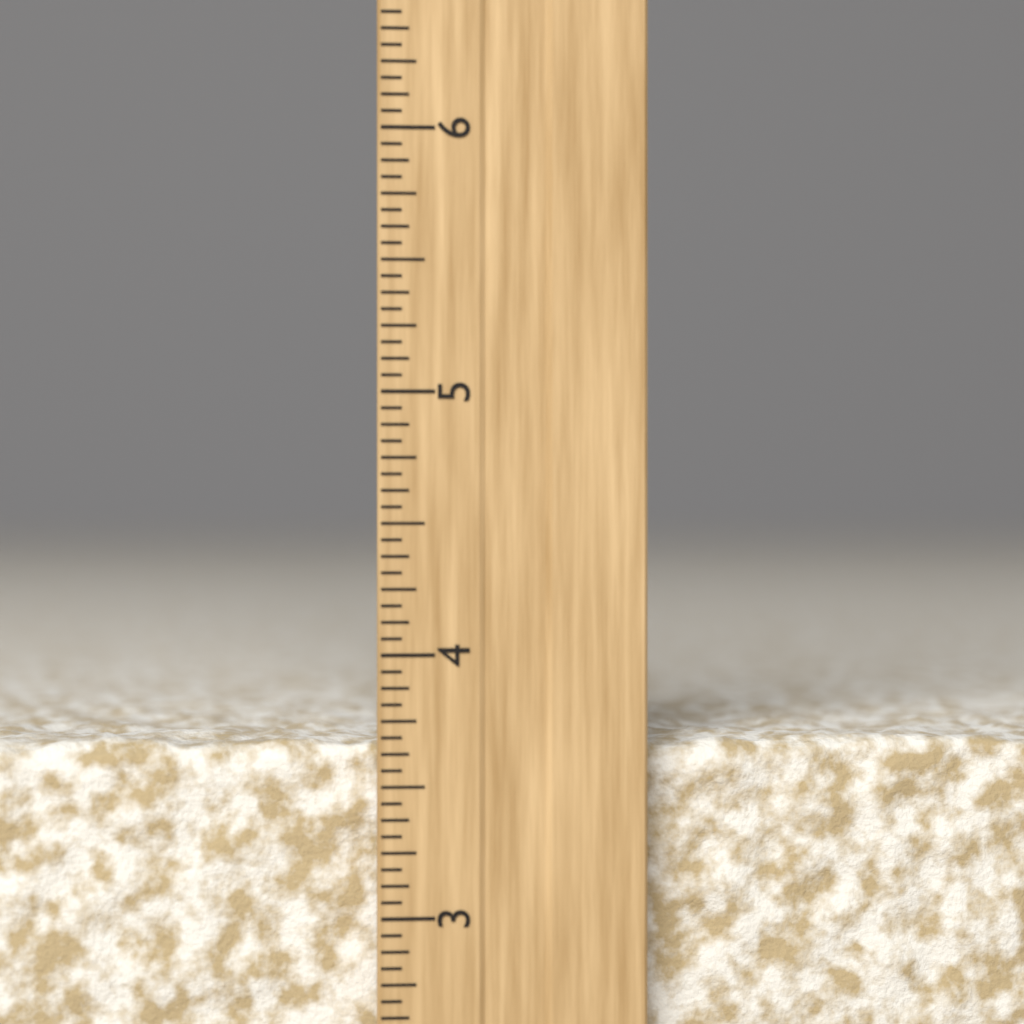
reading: 3.6875 inch
